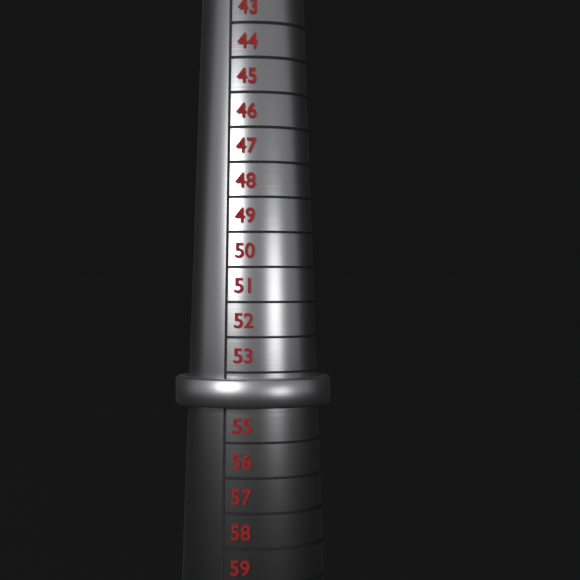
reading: 54 (no unit)
